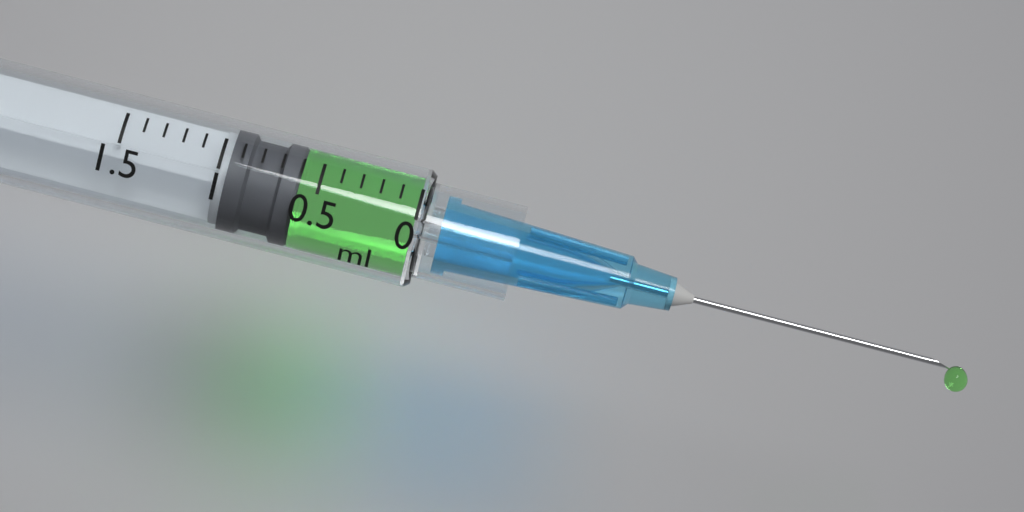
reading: 0.6 ml
